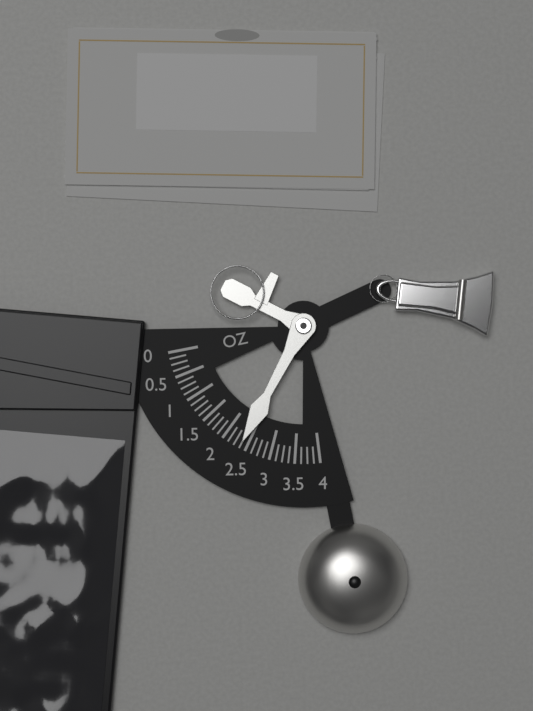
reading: 2.375 oz
